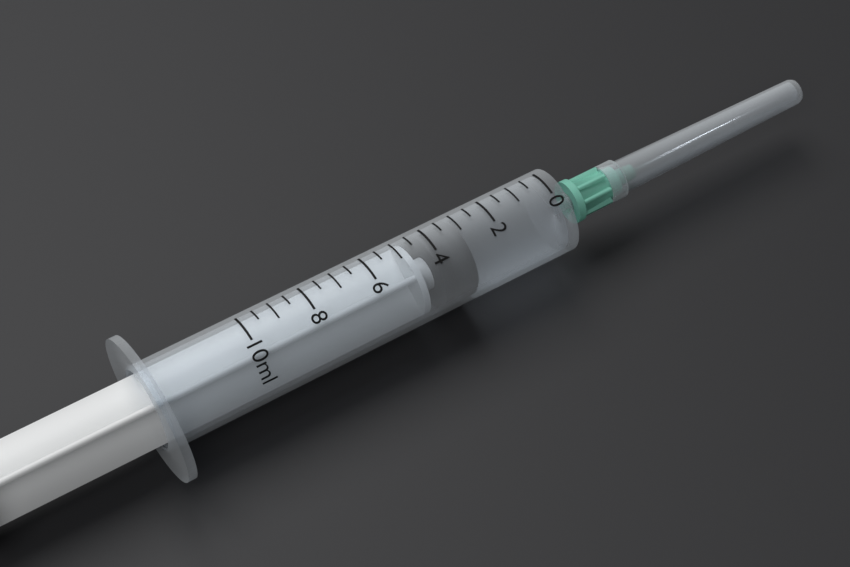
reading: 3.0 ml
